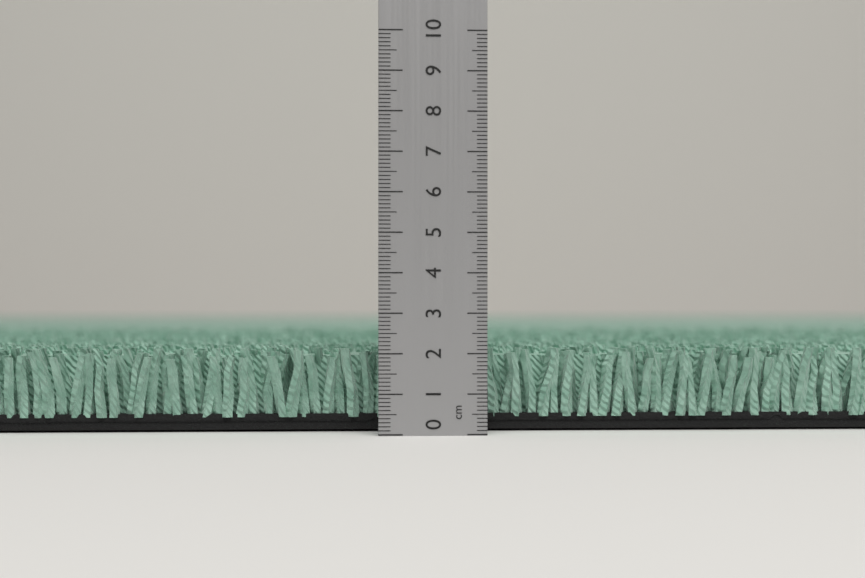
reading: 2.1 cm
